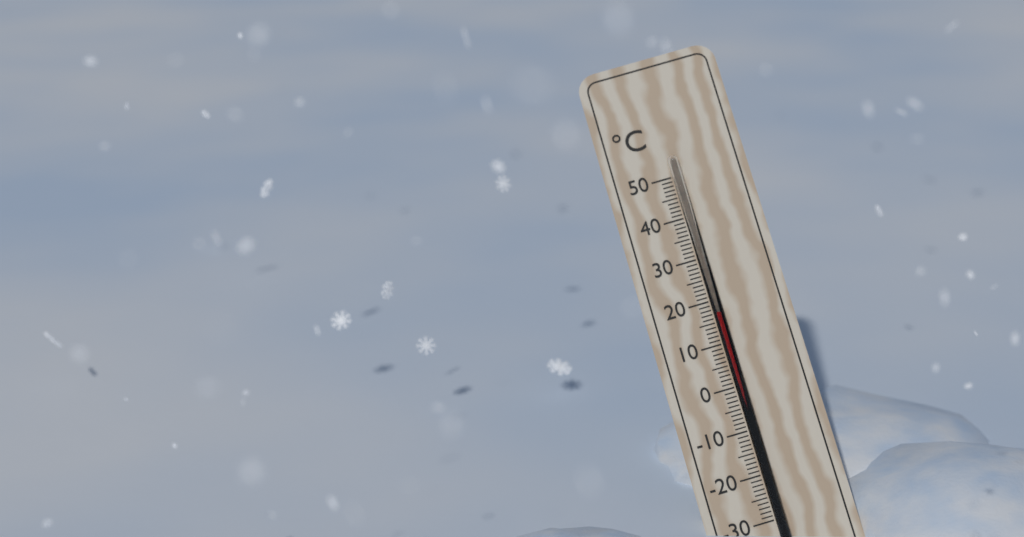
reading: 17 °C
